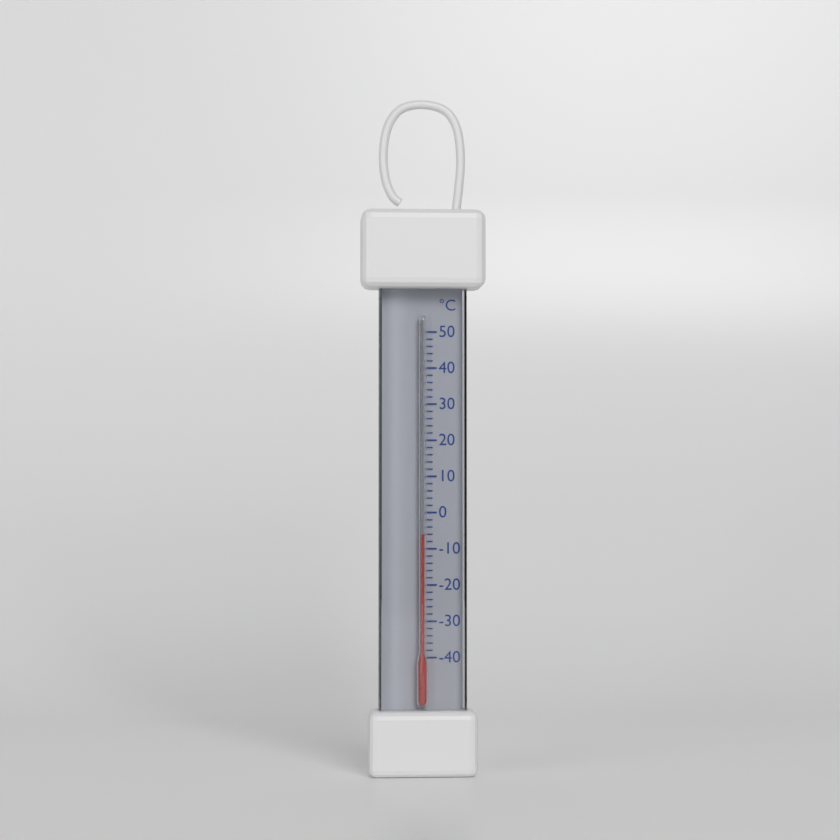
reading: -6 °C
